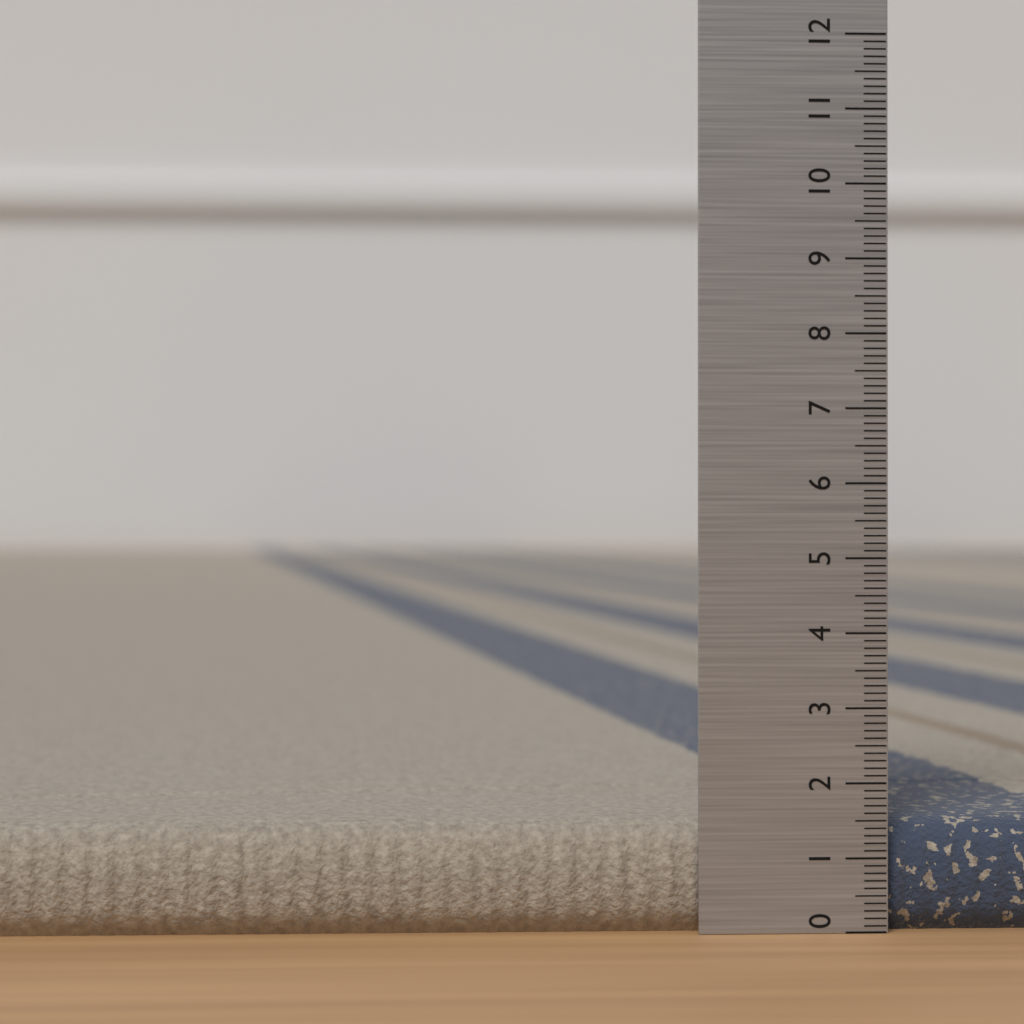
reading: 1.5 (no unit)
